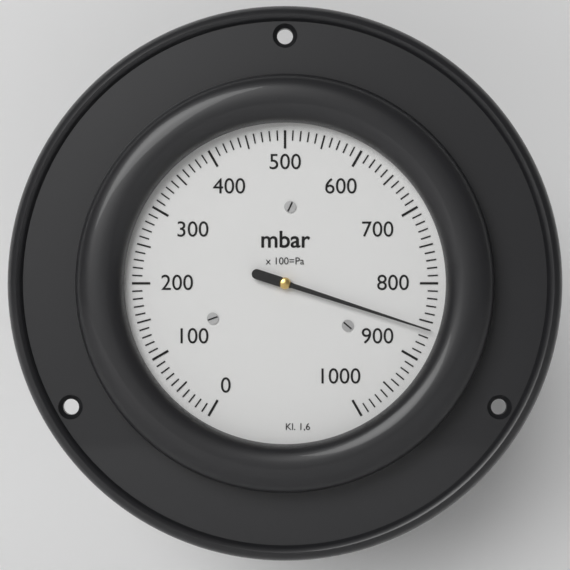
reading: 860 mbar
